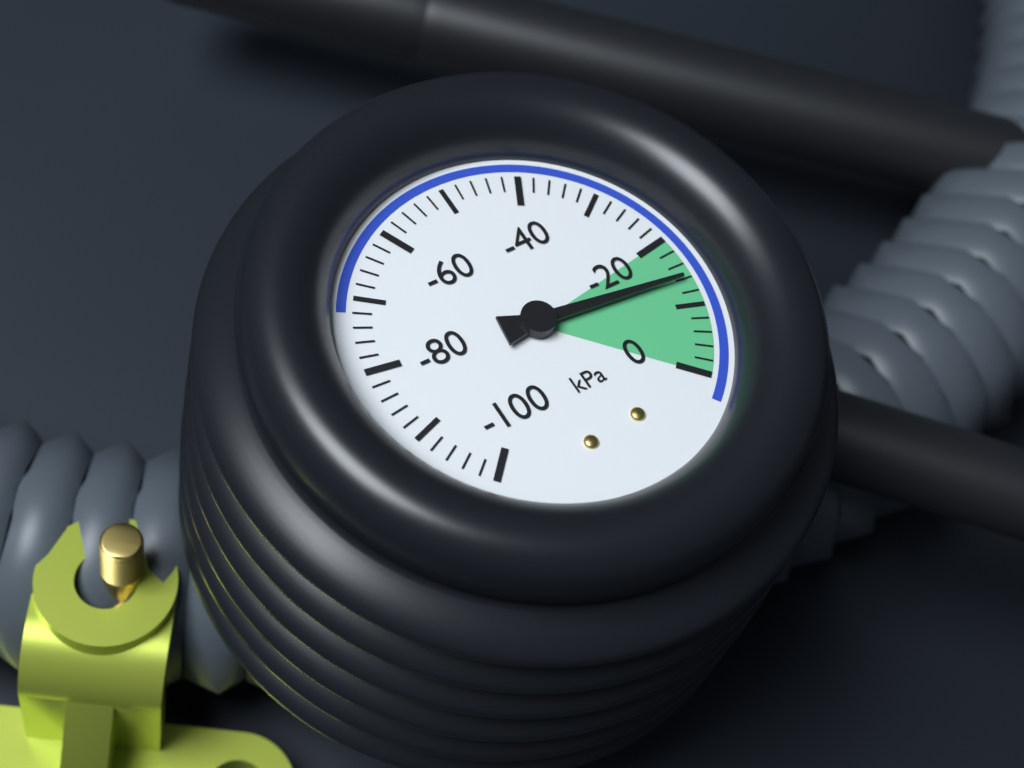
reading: -14 kPa
